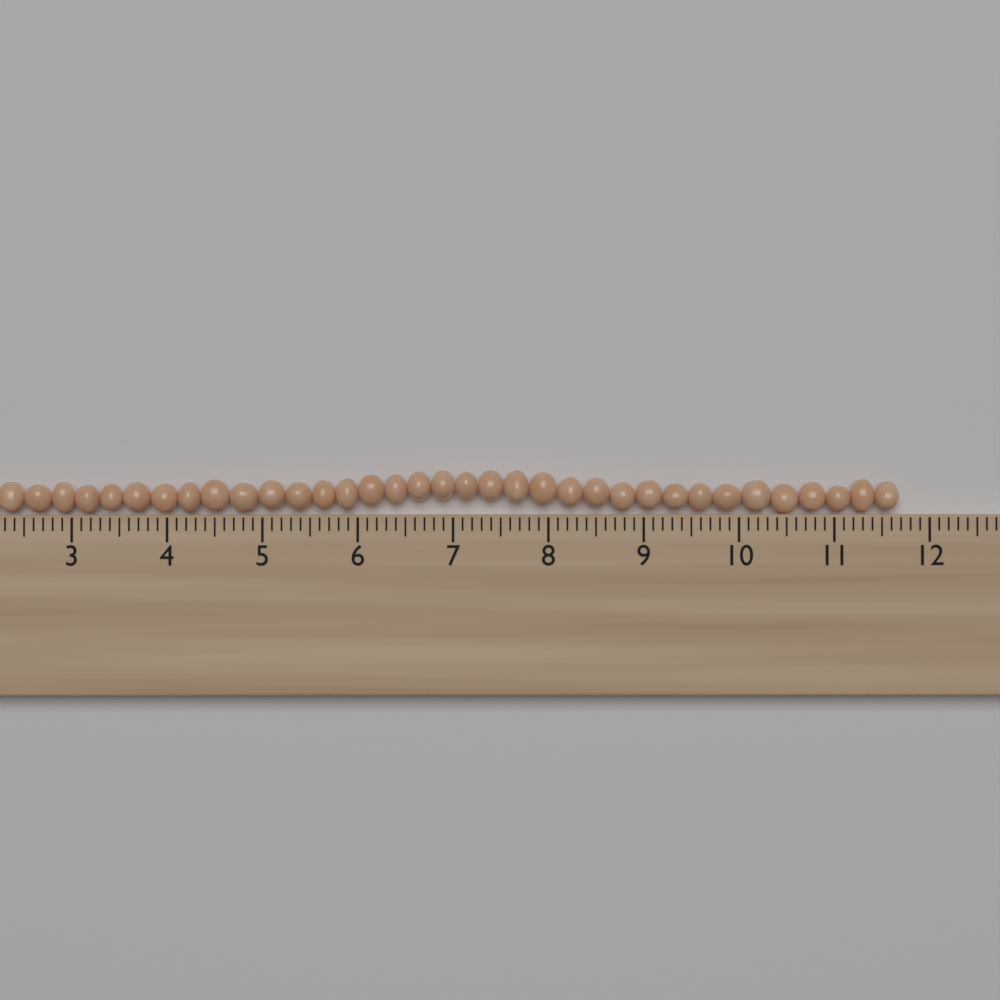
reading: 11.7 cm
